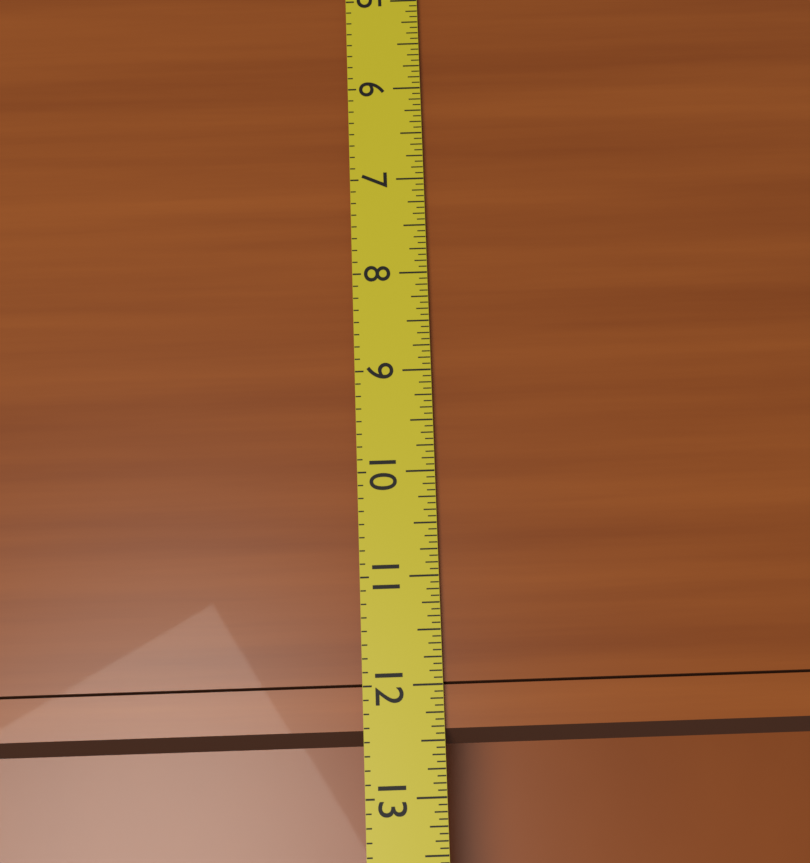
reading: 12.5625 (no unit)
